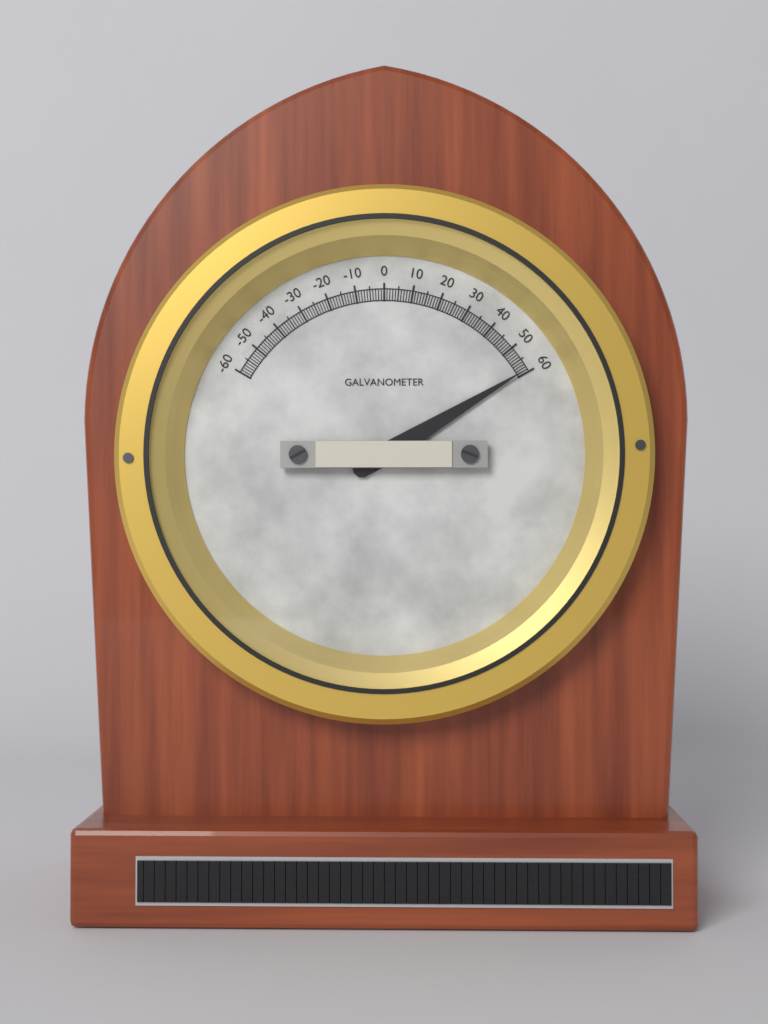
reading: 59 (no unit)
